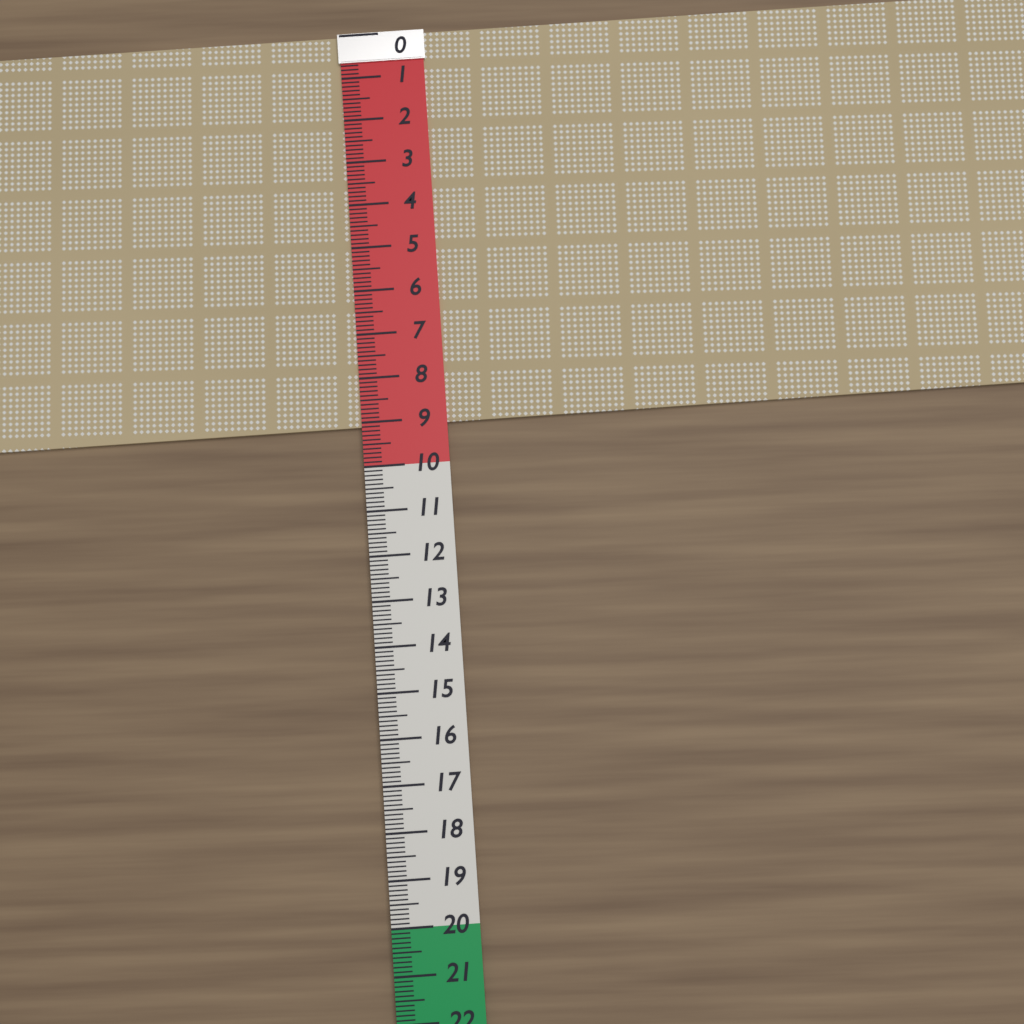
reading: 9.1 (no unit)
